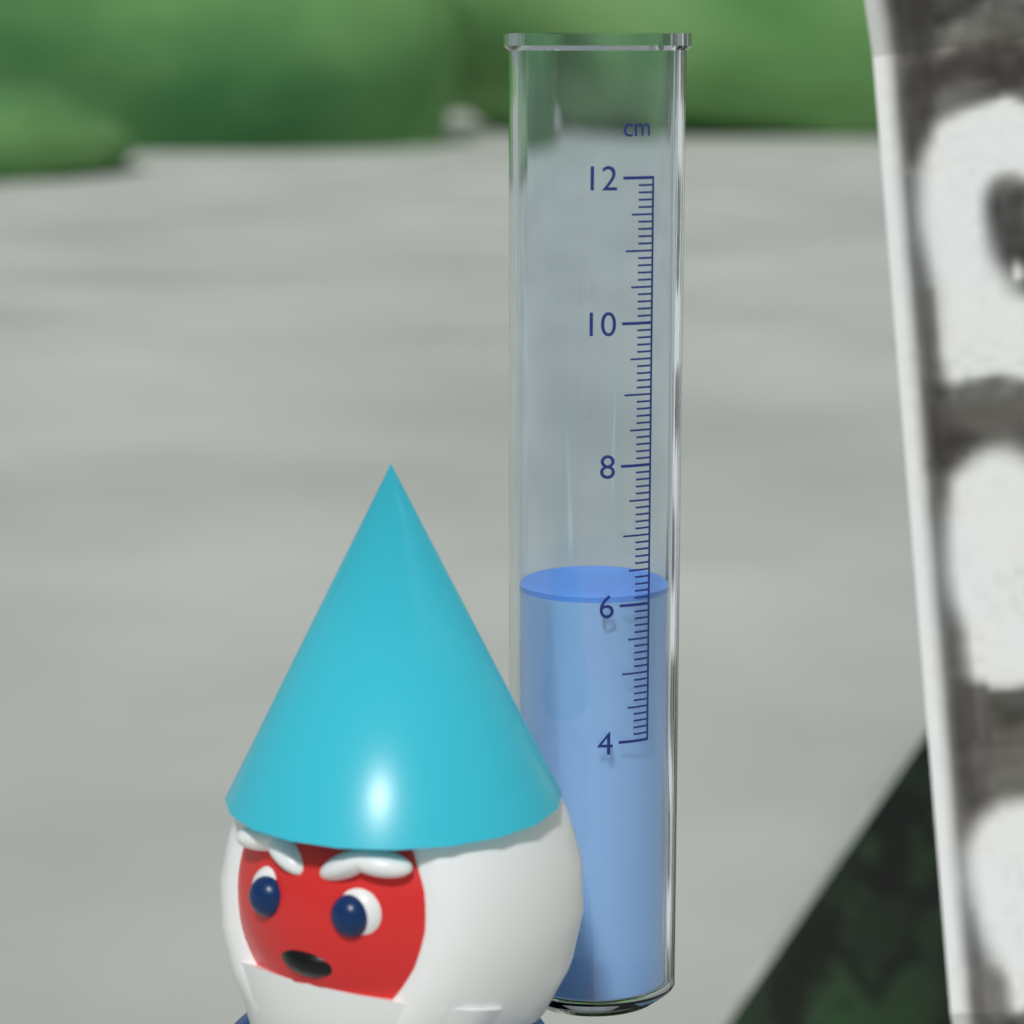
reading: 6.1 cm
